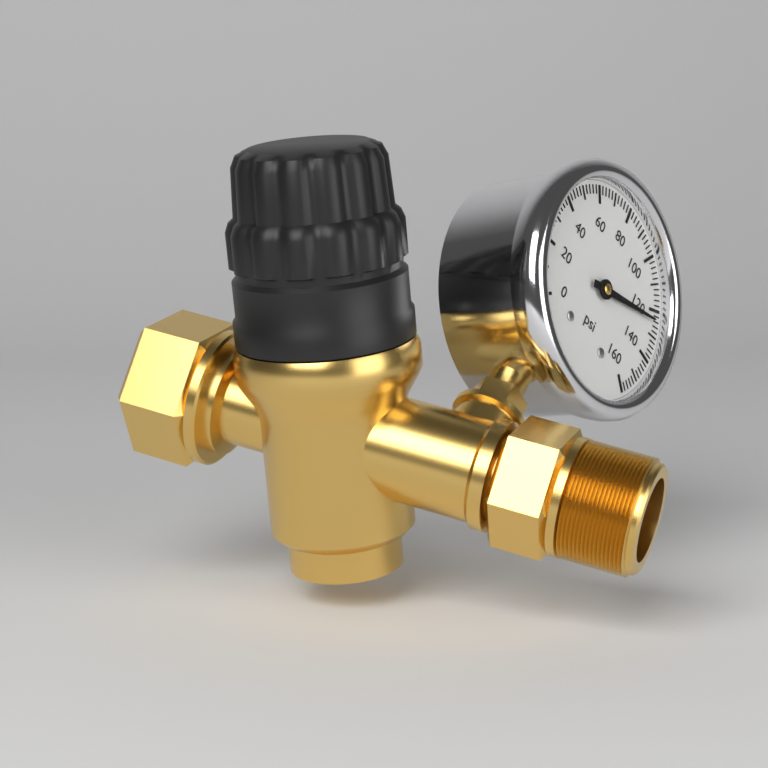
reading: 124 psi
